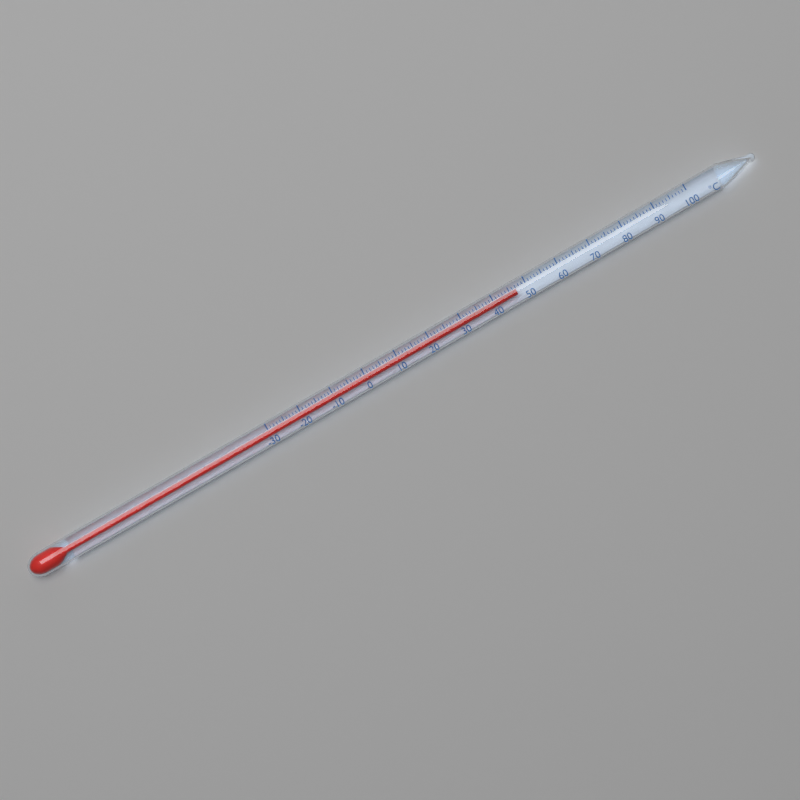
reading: 47 °C
